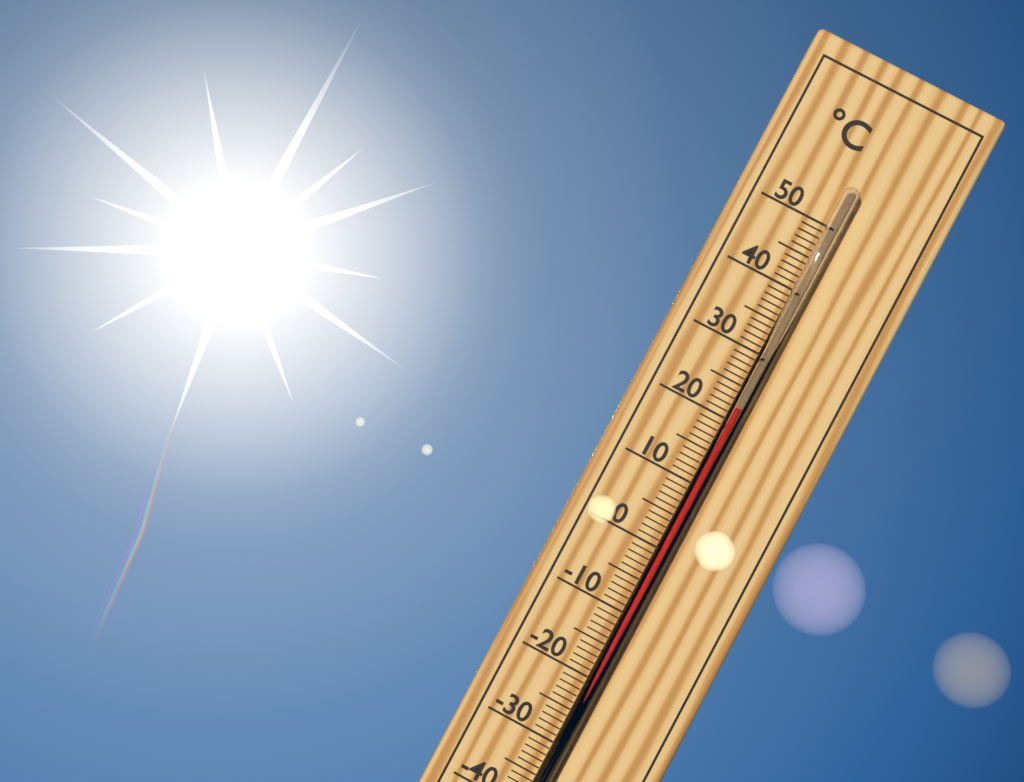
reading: 22 °C
